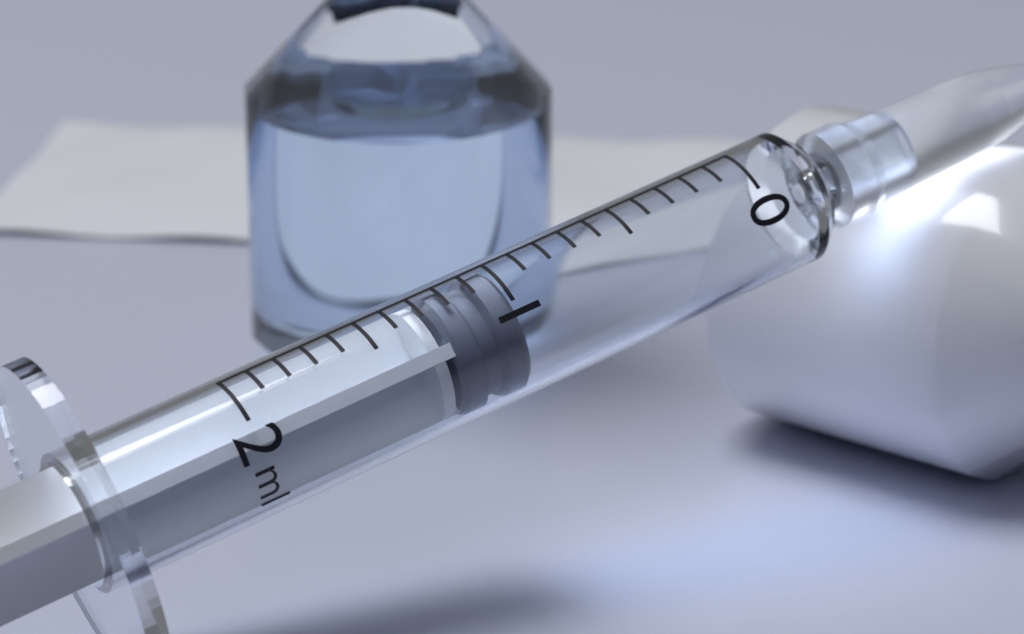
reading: 1.0 ml
